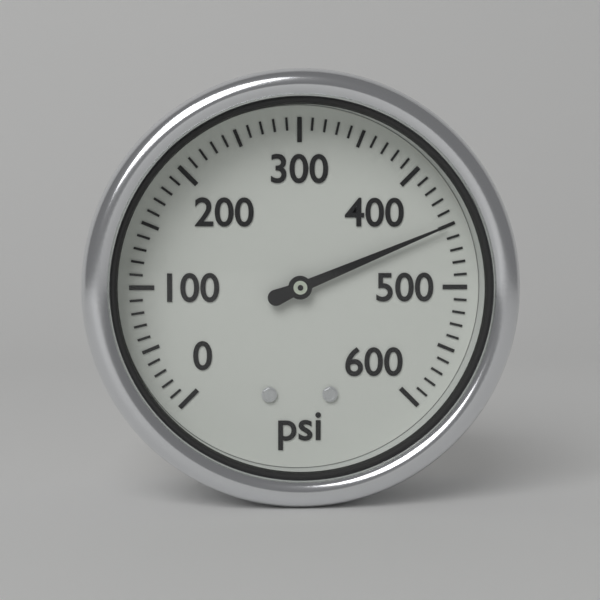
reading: 450 psi
